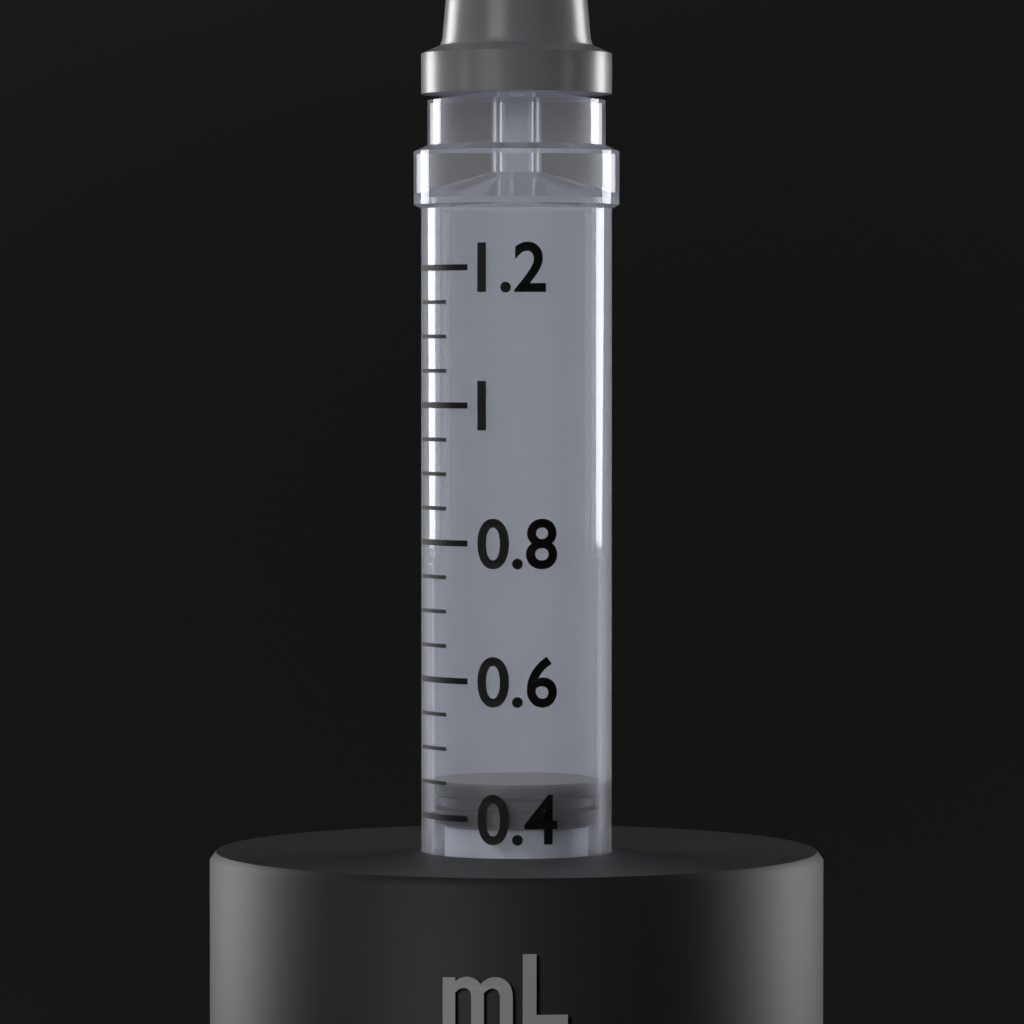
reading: 0.45 mL
